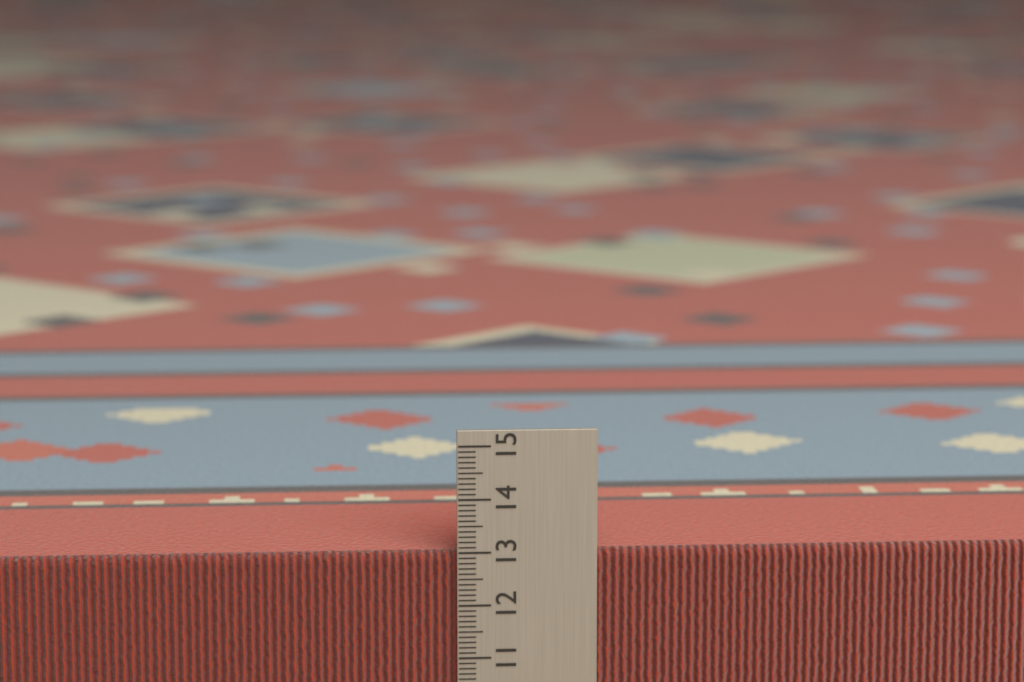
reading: 13.0 cm
